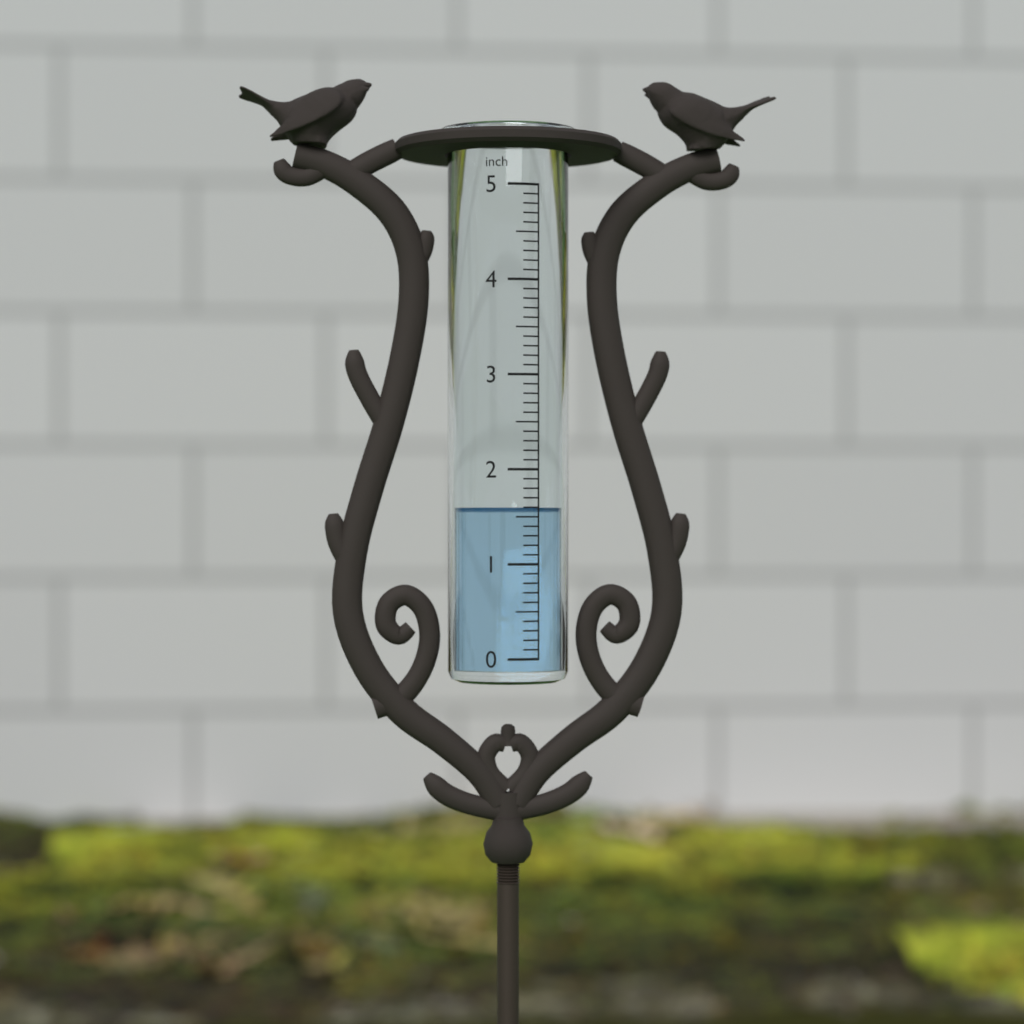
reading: 1.6 inch
